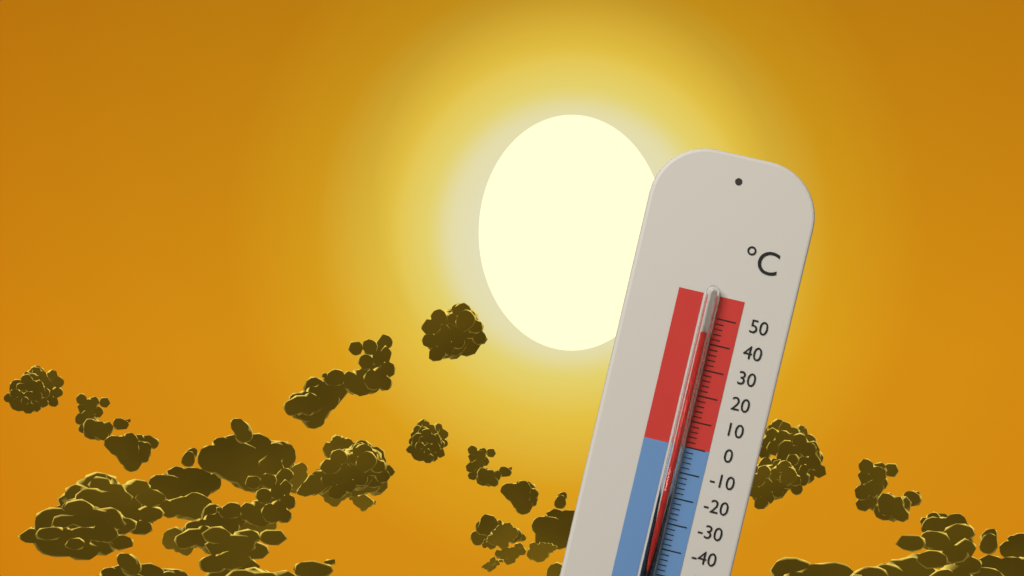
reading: 44 °C
